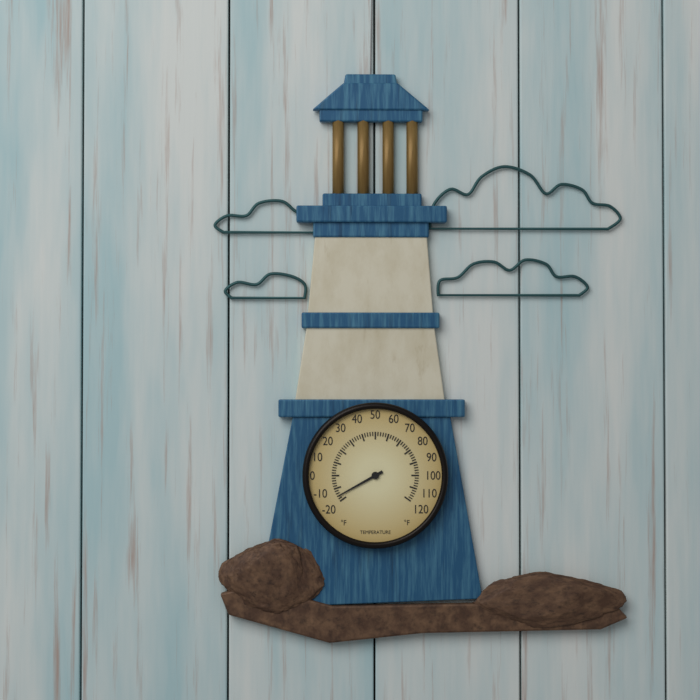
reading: -16 °F
